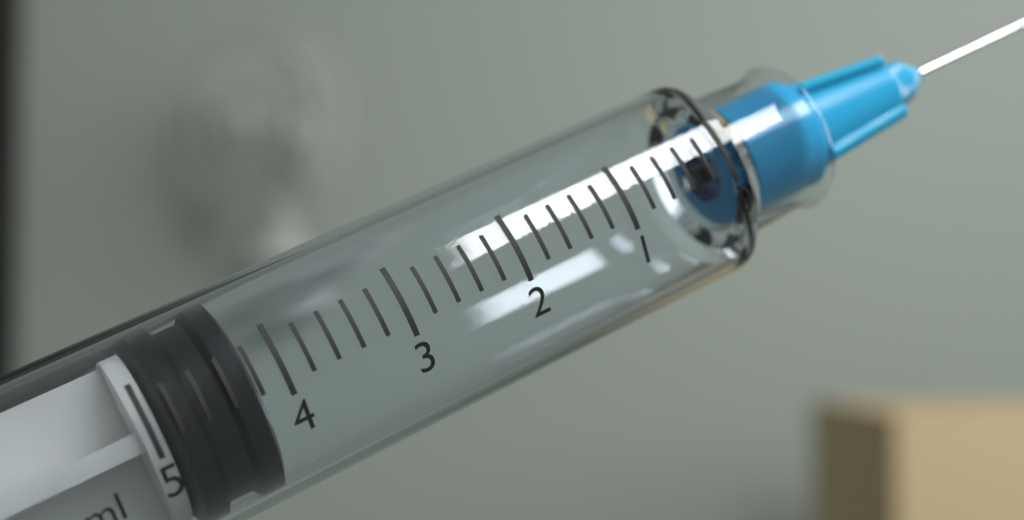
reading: 4.2 ml
